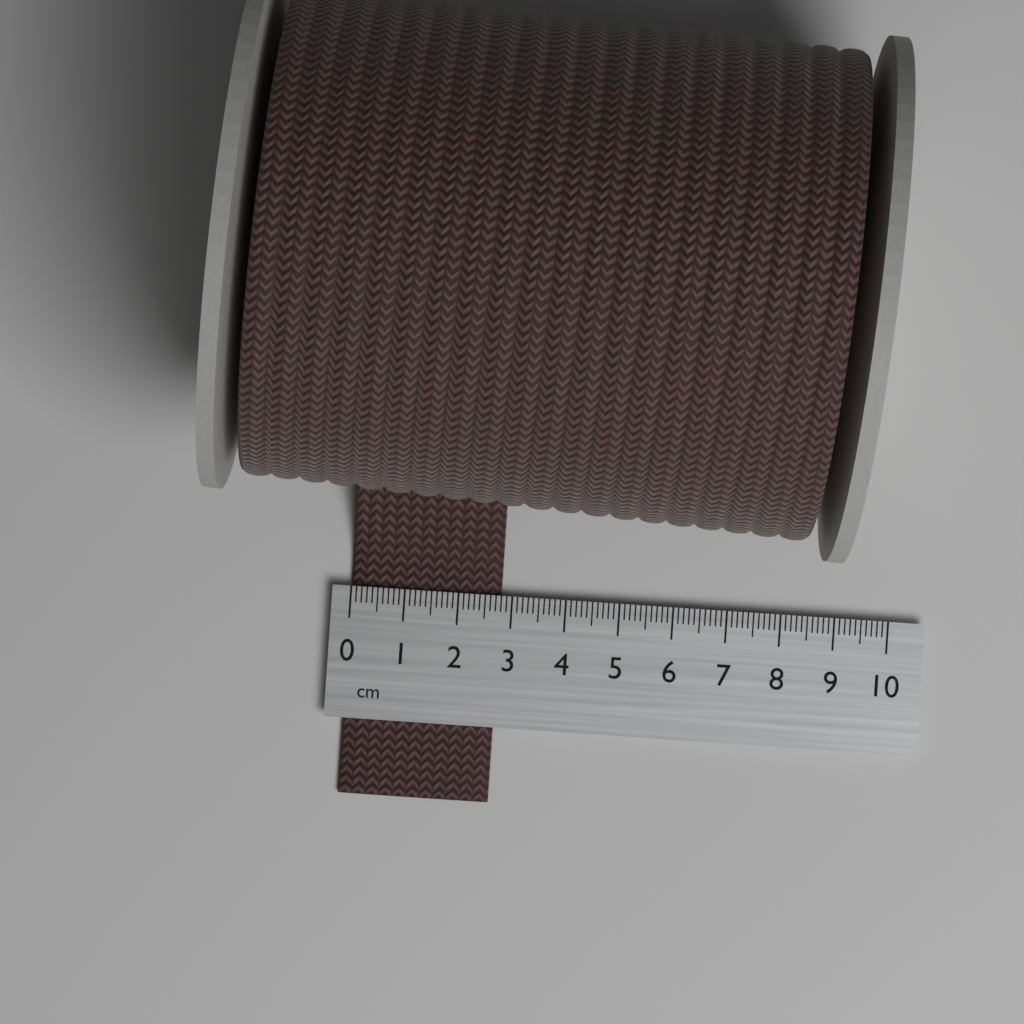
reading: 2.8 cm
